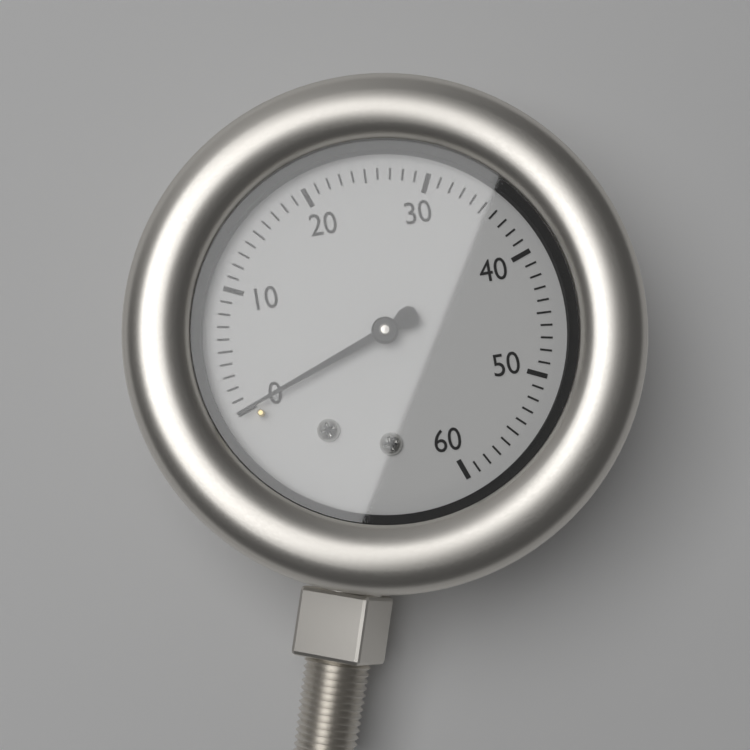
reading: 0 (no unit)
